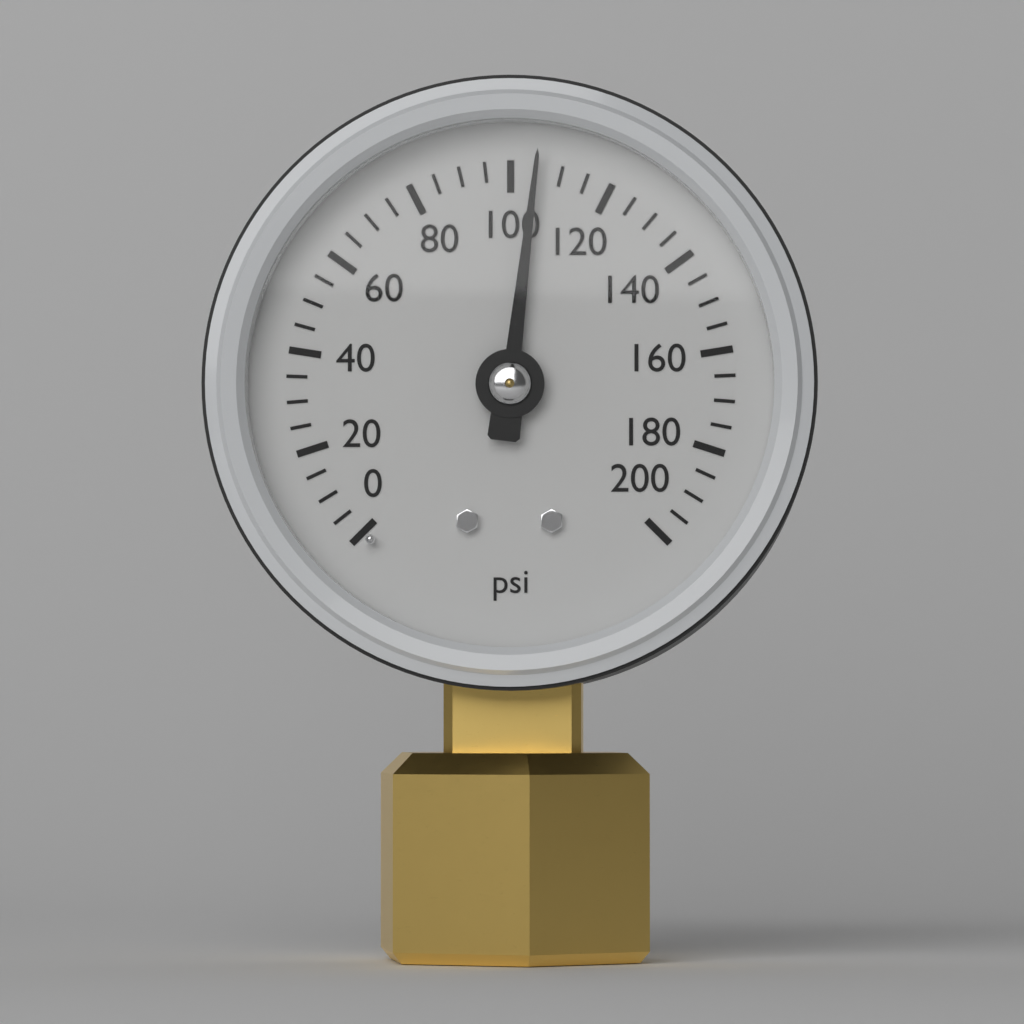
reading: 105 psi
